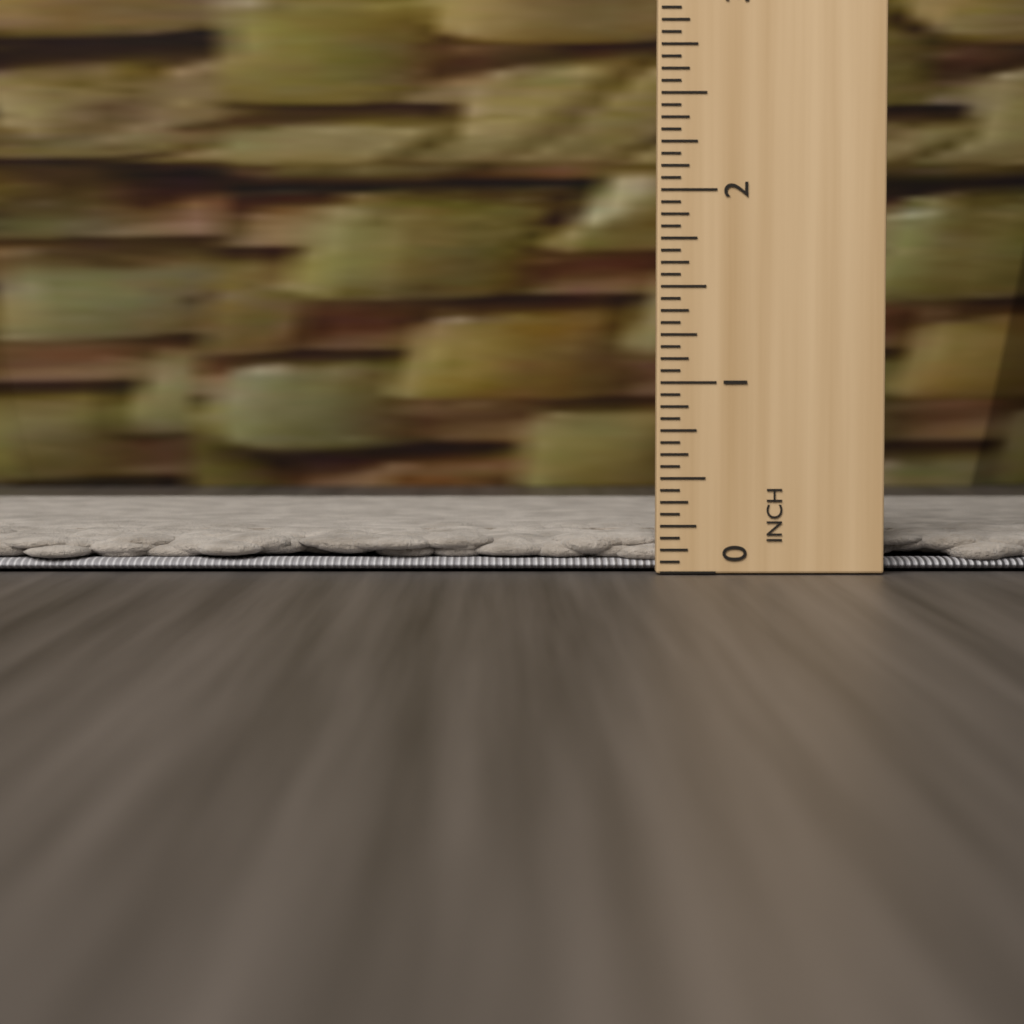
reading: 0.1875 in
